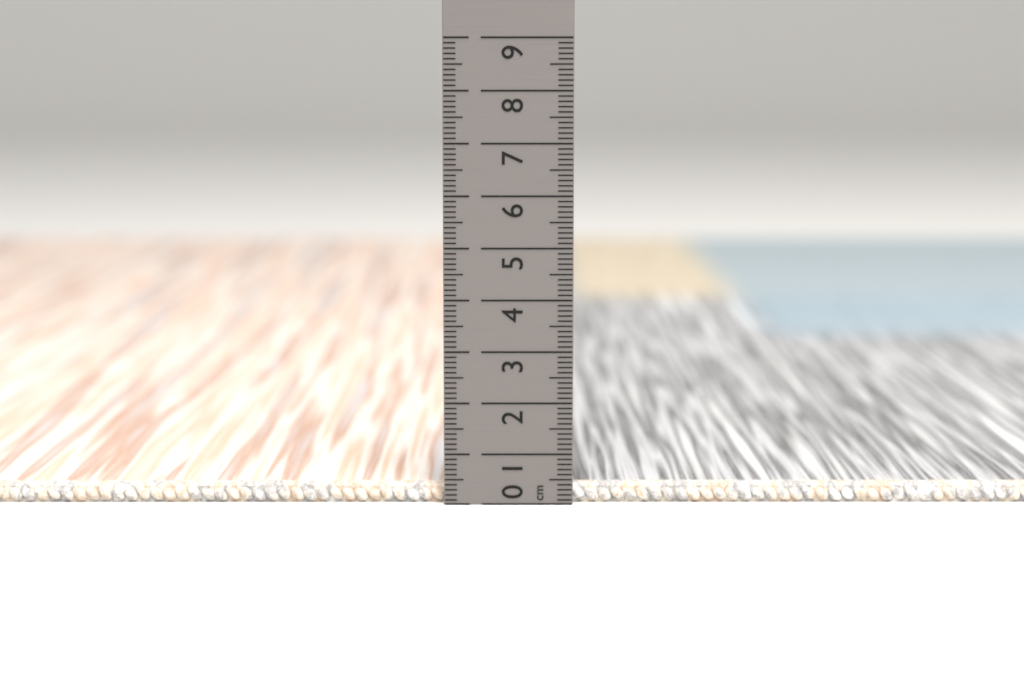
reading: 0.4 cm
